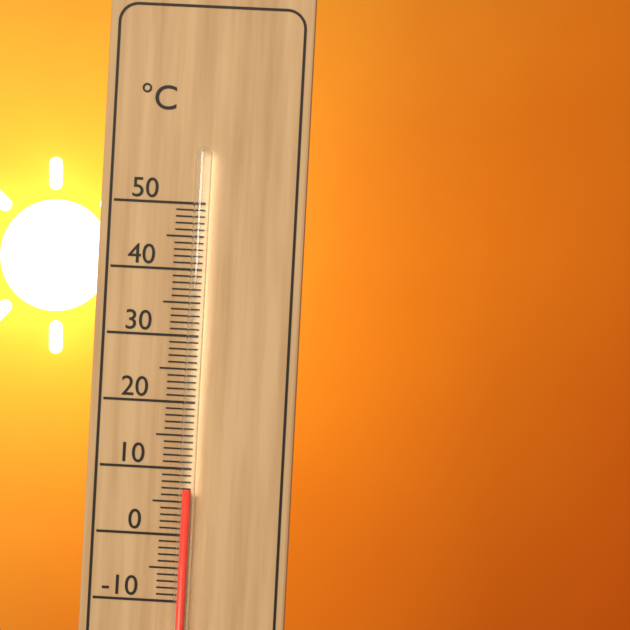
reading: 7 °C
